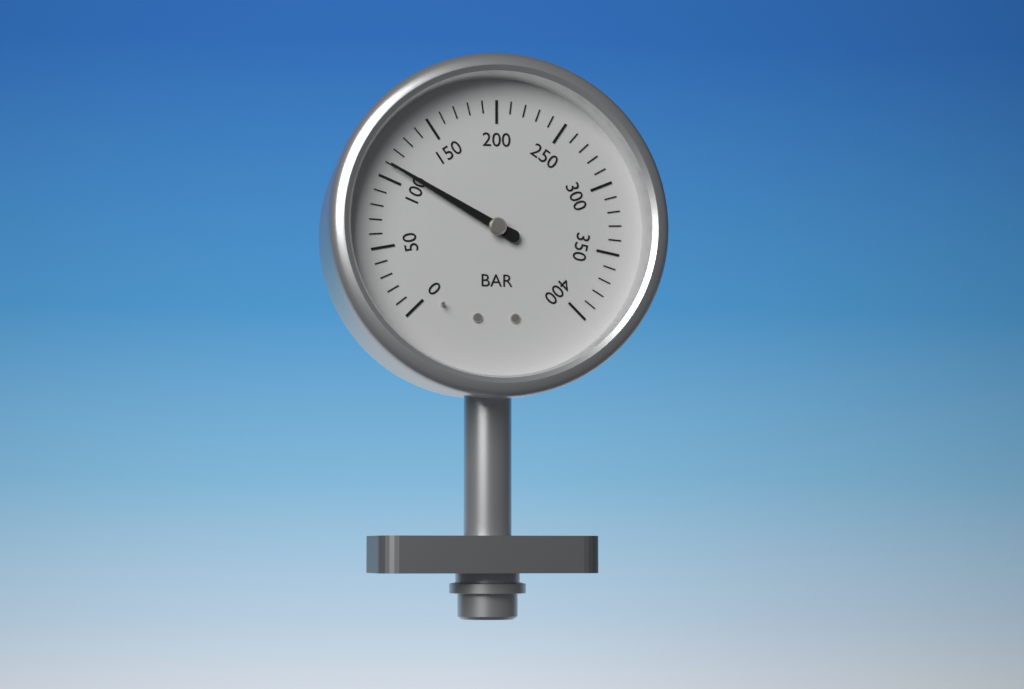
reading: 110 bar
